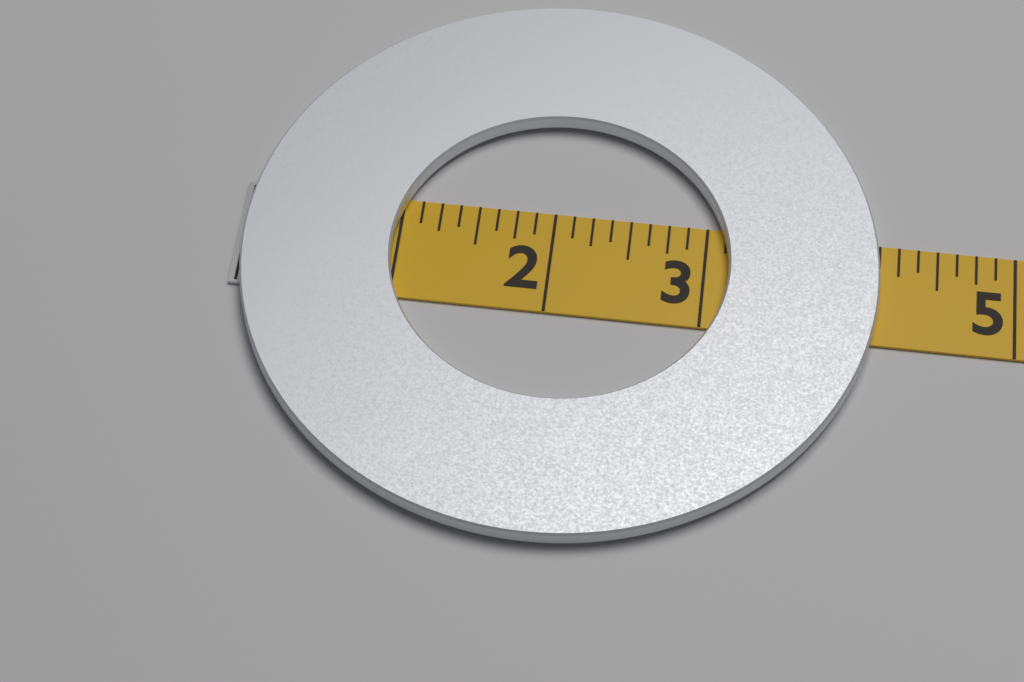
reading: 4.125 (no unit)
